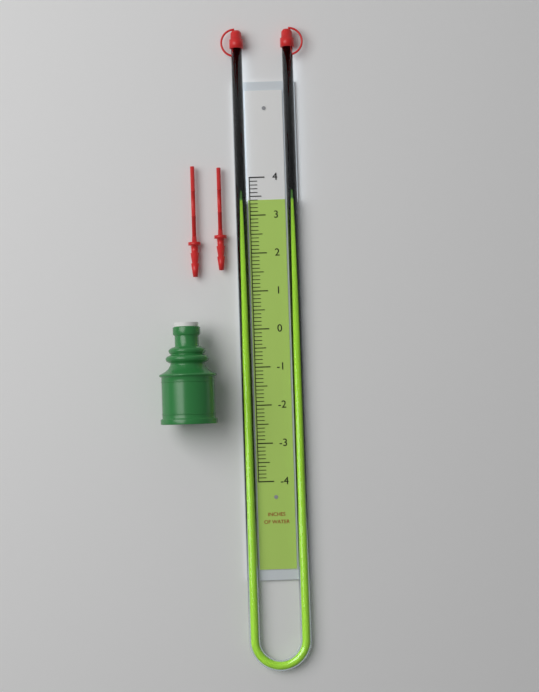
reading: 3.4 in
